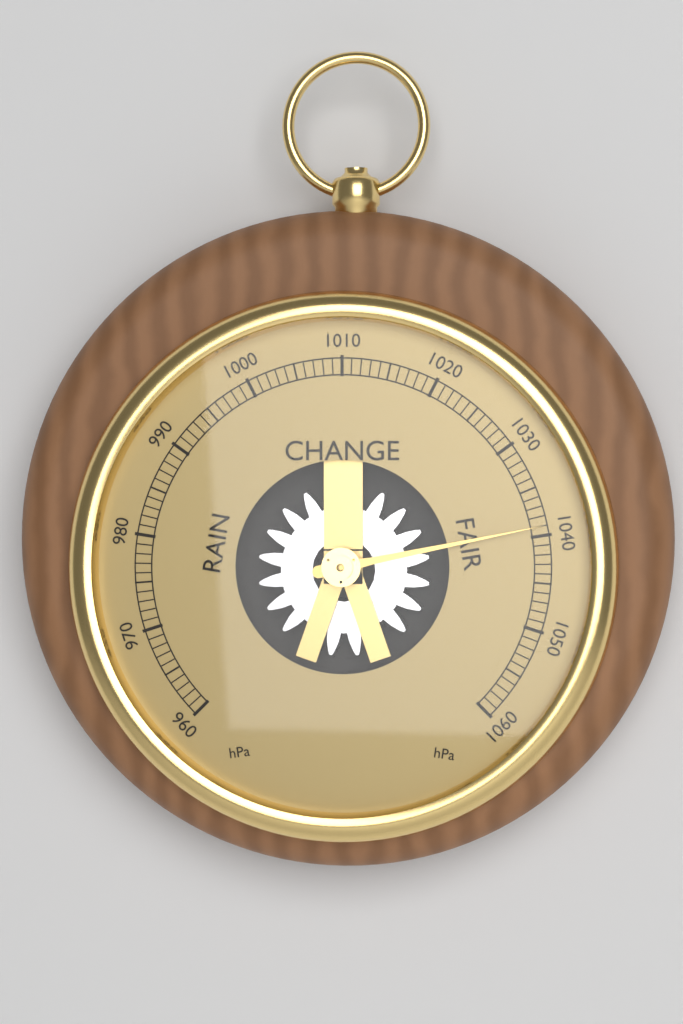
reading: 1039 hPa
